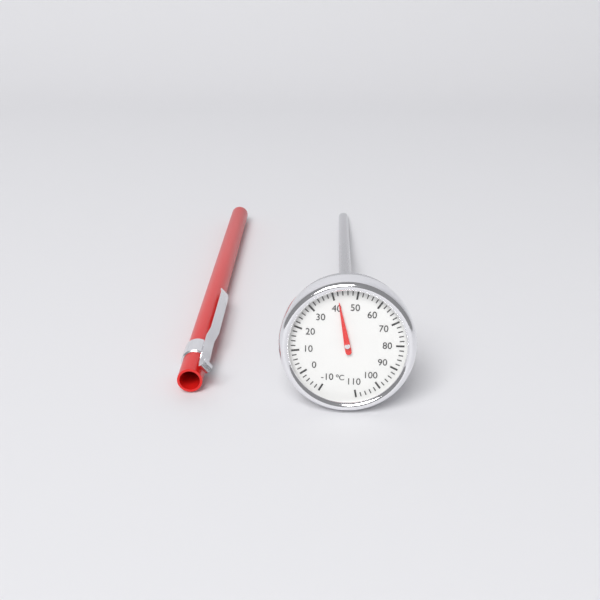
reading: 42 °C
